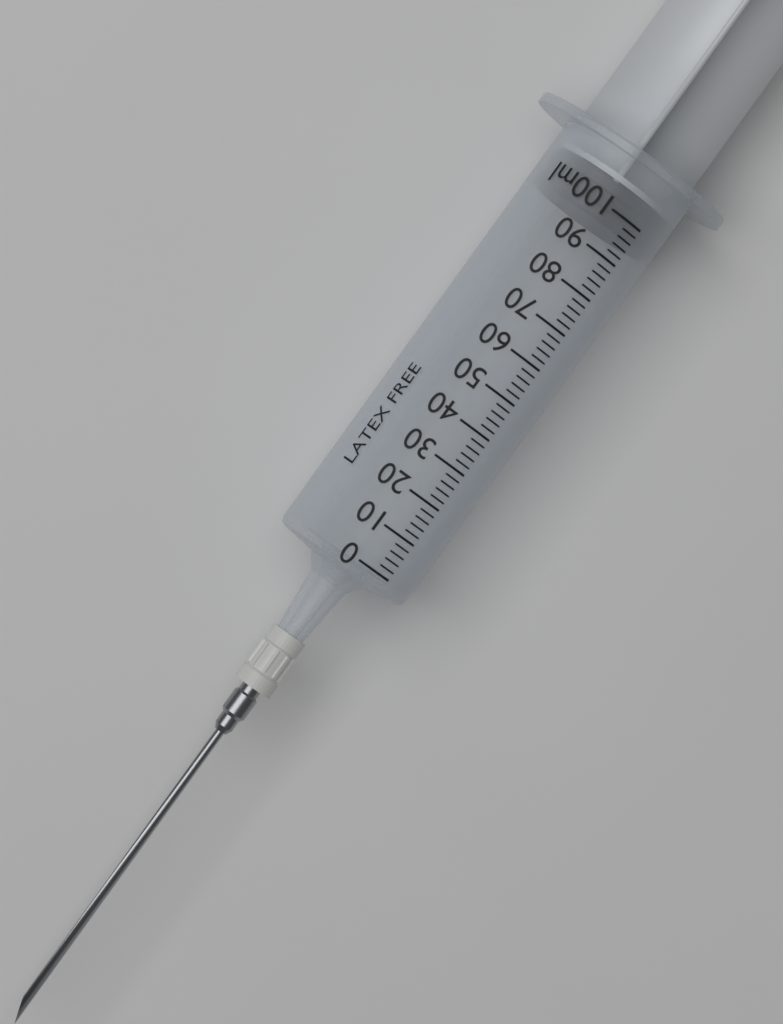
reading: 96 ml
